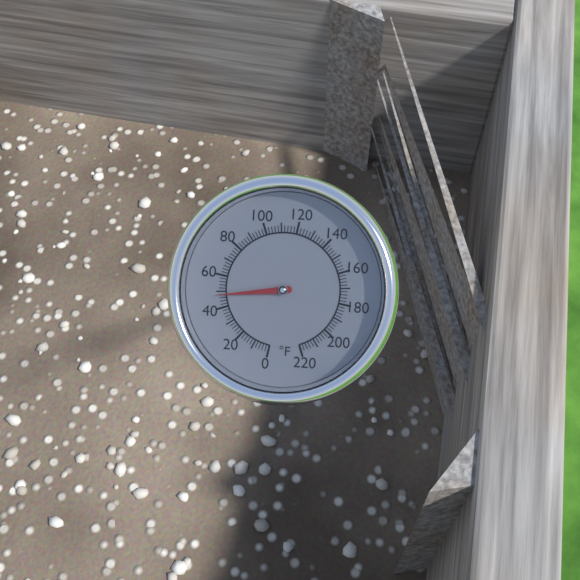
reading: 48 °F
